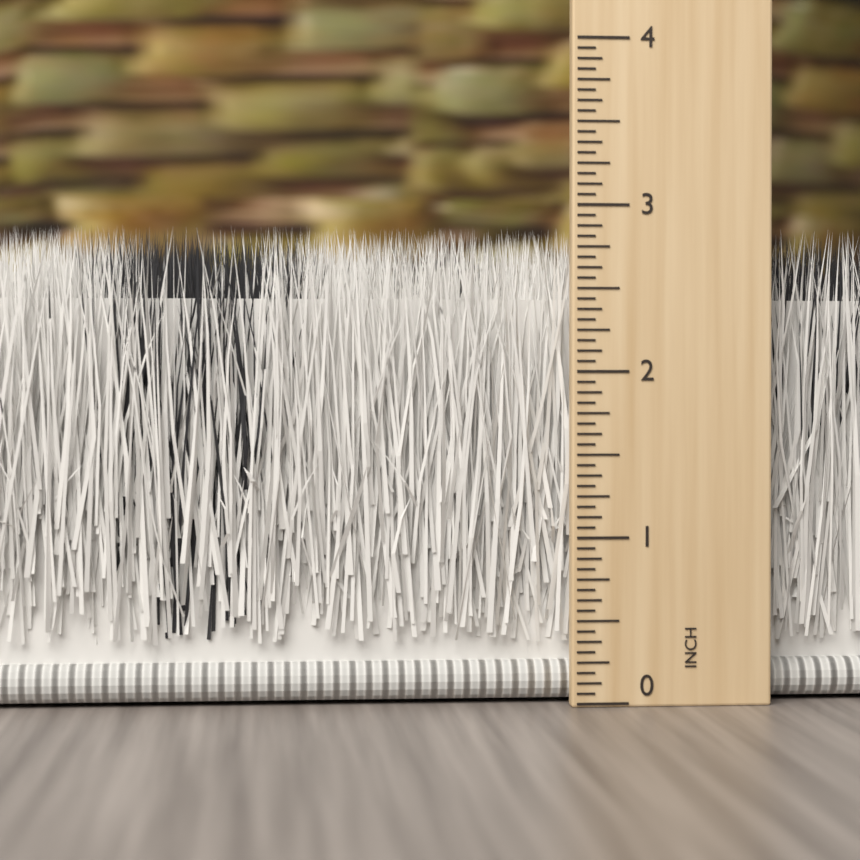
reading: 2.8750 inch
